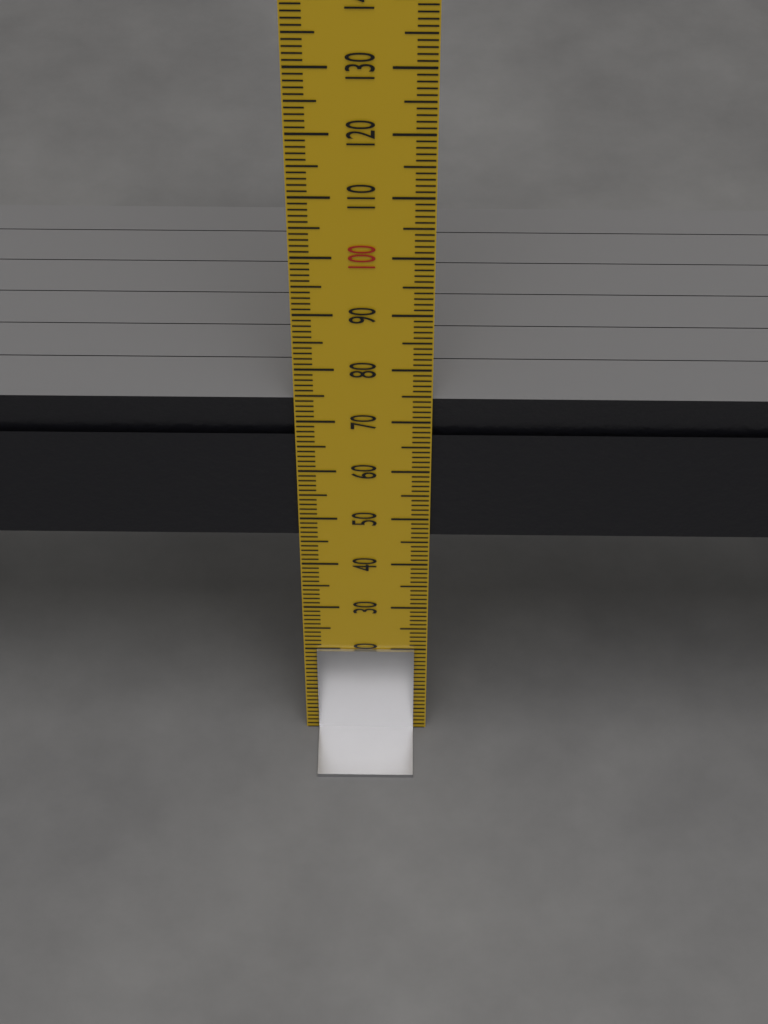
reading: 74 mm
